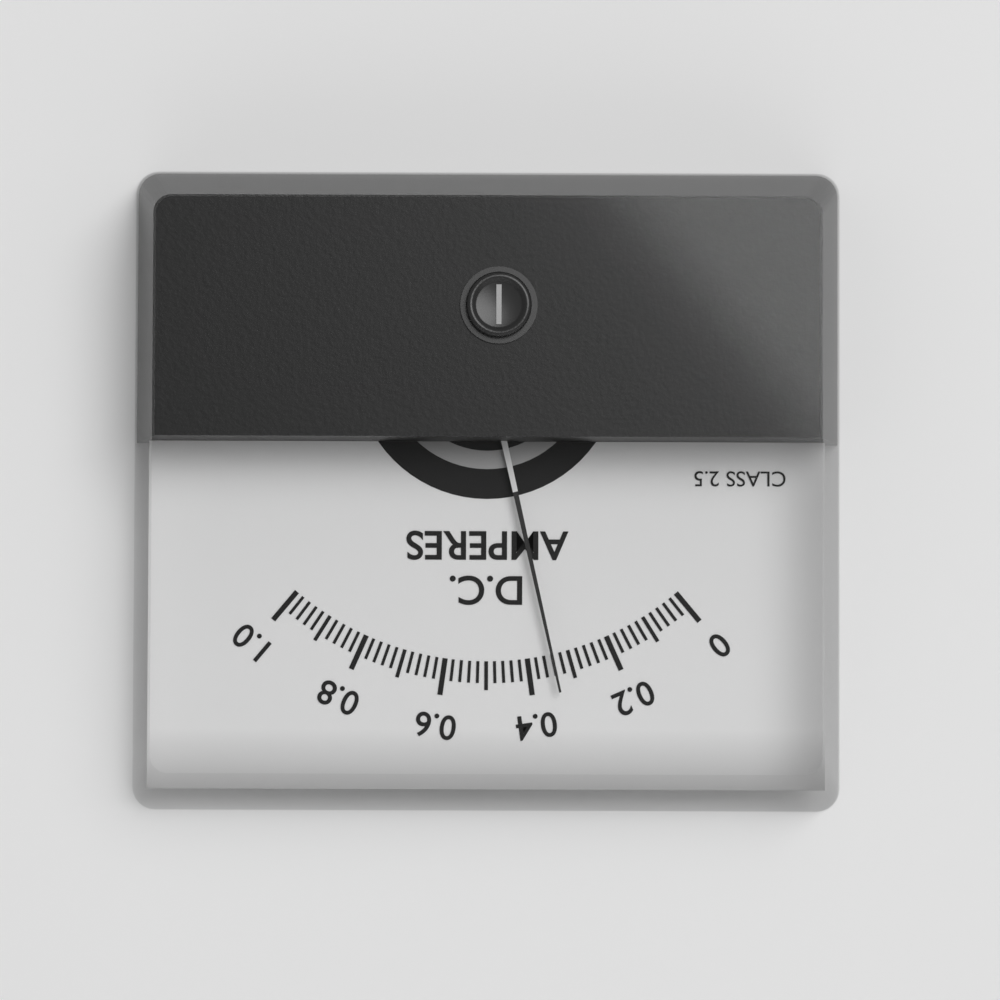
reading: 0.34 A
